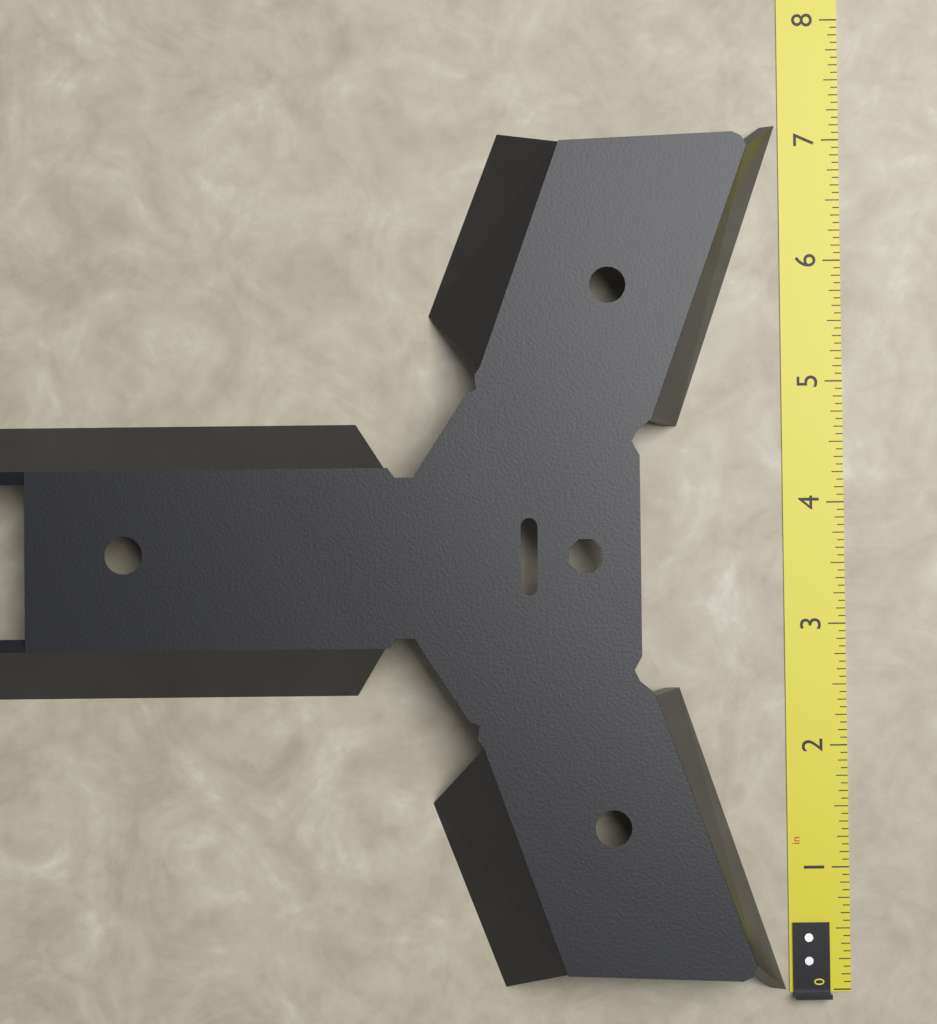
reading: 7.1250 in
